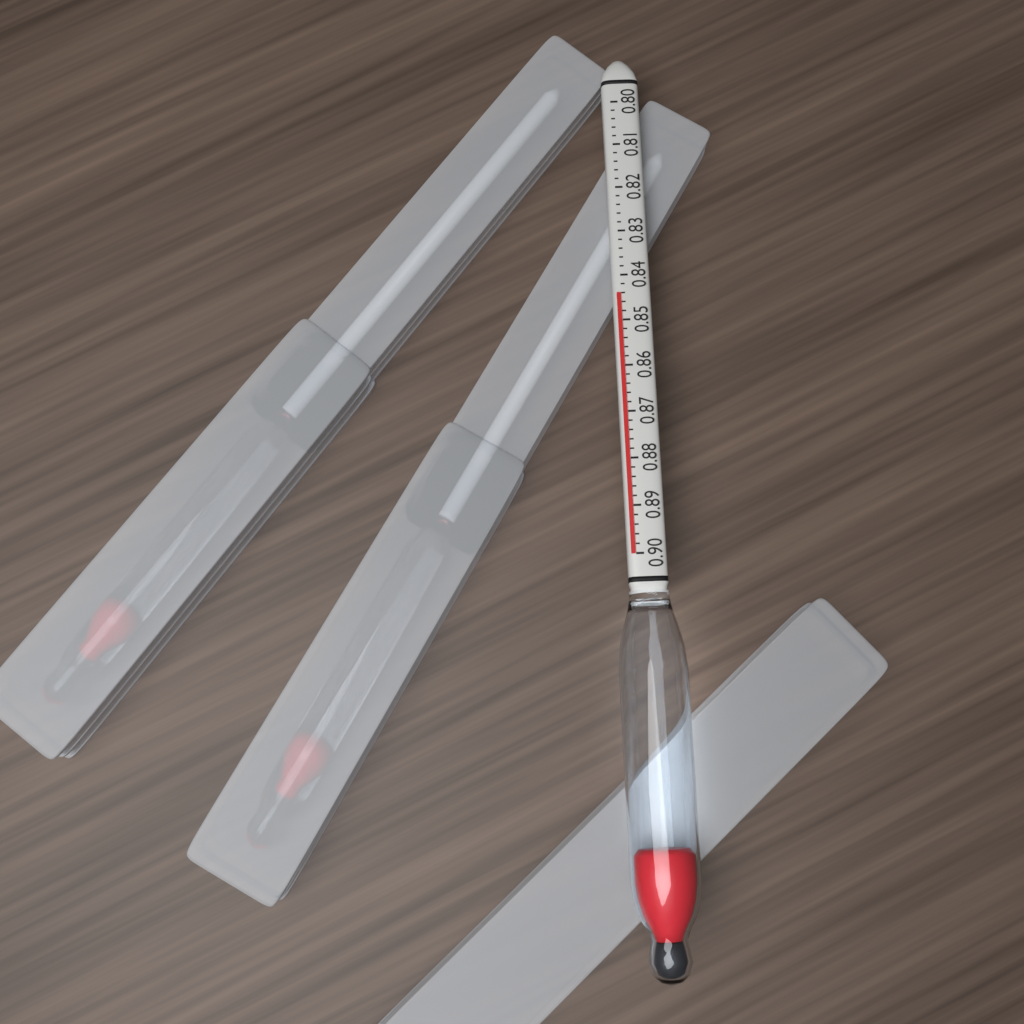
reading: 0.844 (no unit)
